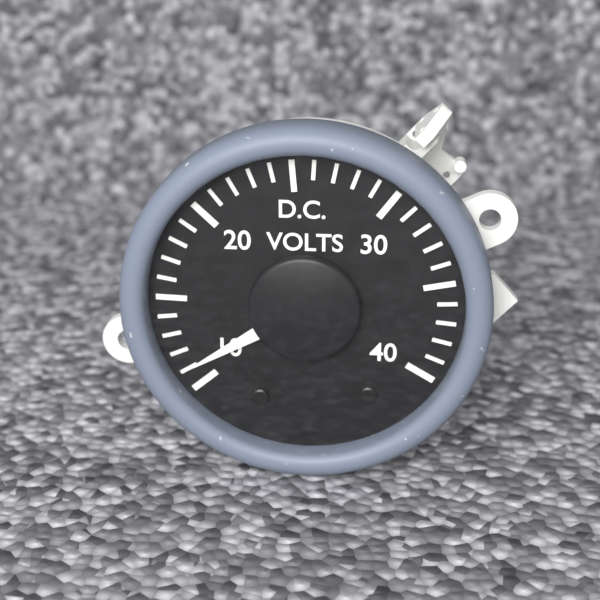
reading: 11 V
